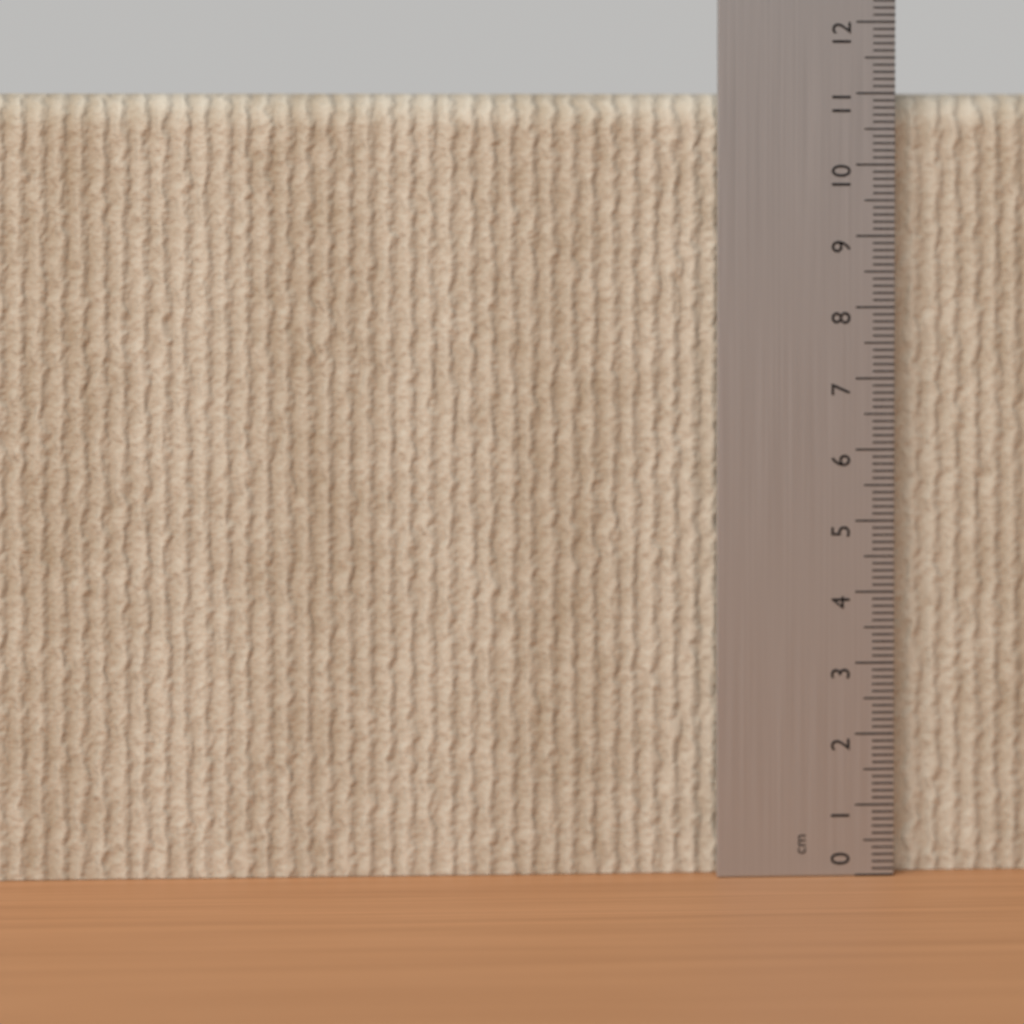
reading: 11.0 cm
